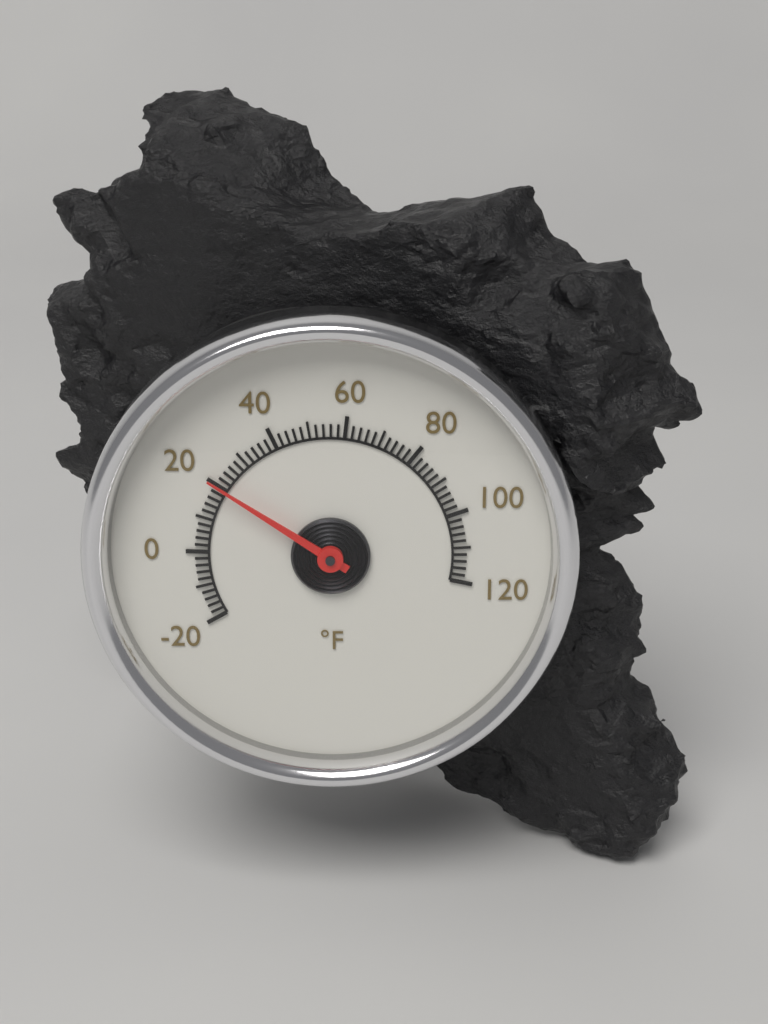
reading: 20 °F
